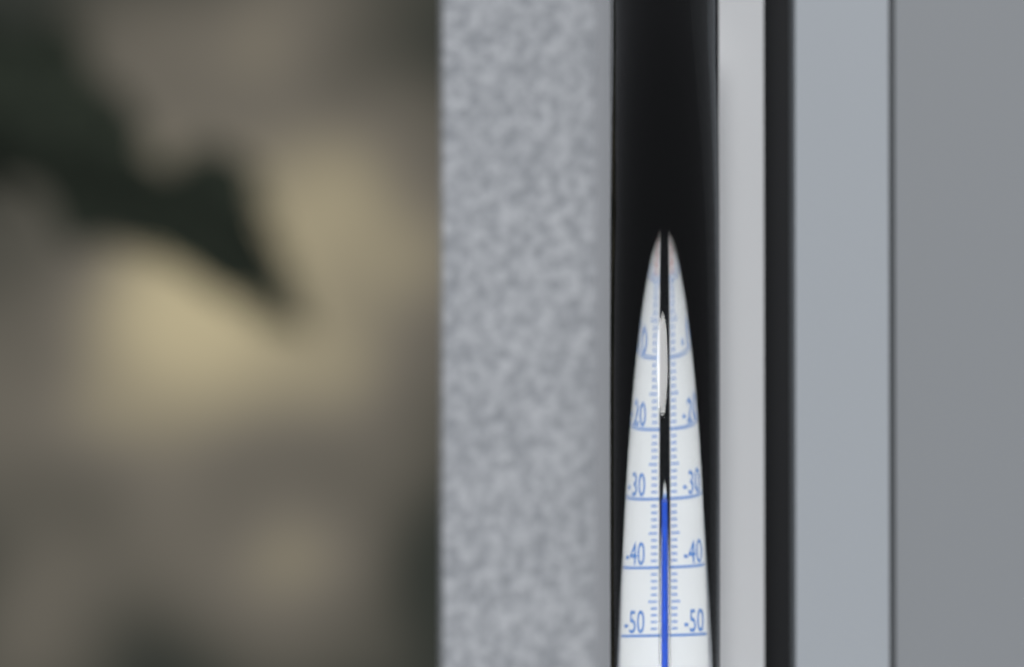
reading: -30 °C
